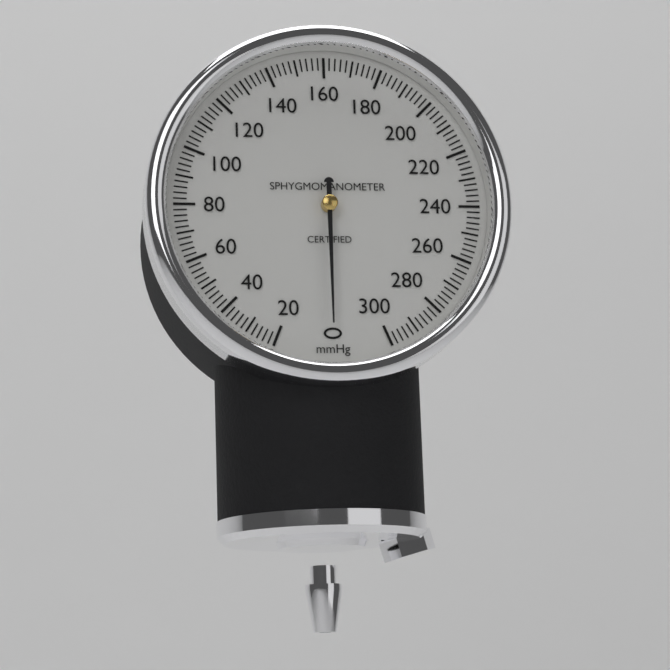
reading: 0 mmHg
